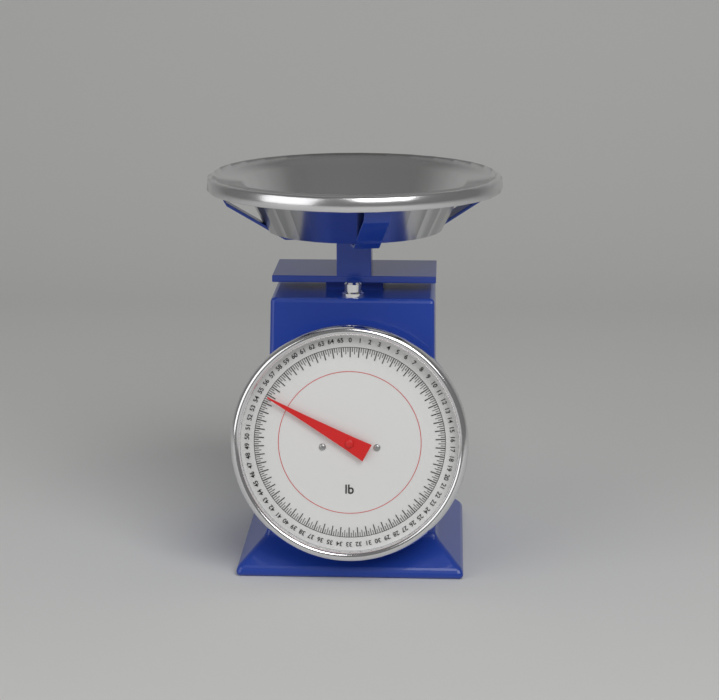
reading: 54.75 lb
